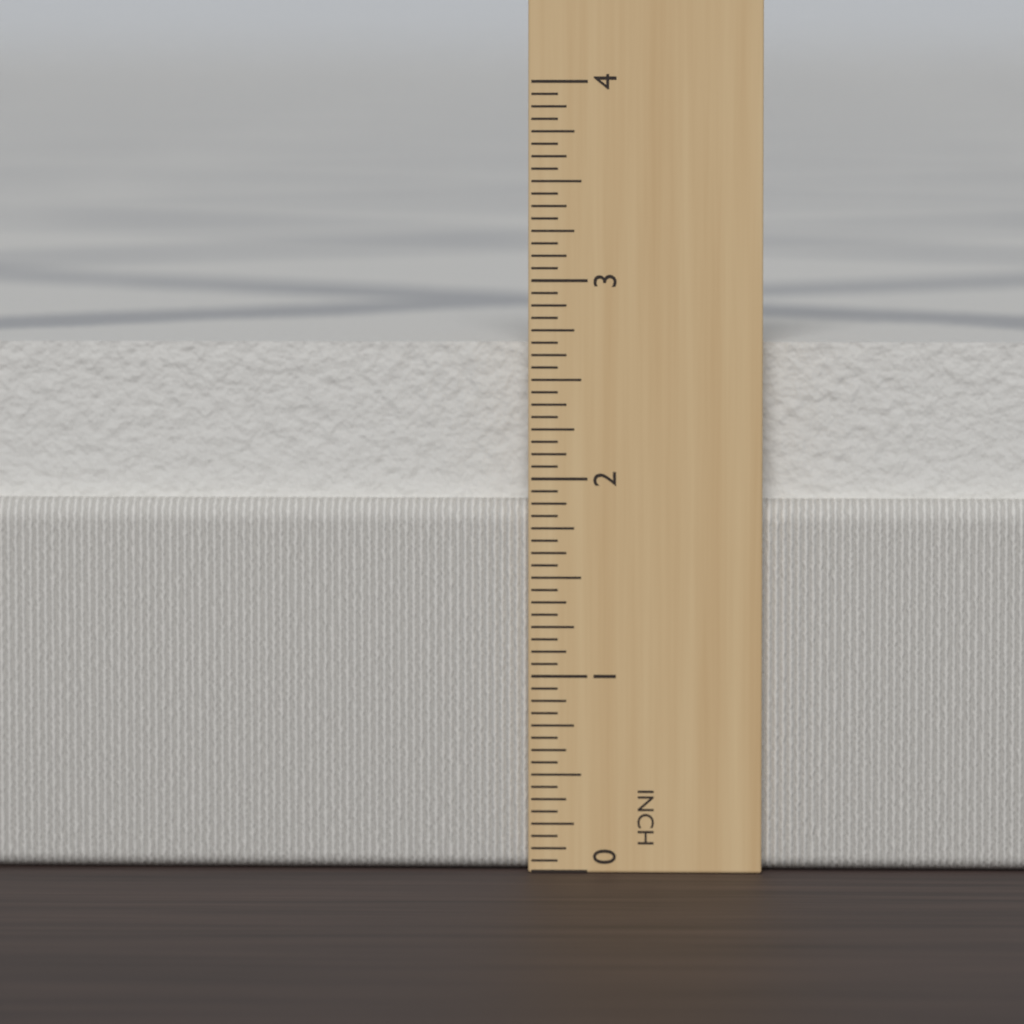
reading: 2.6875 in
